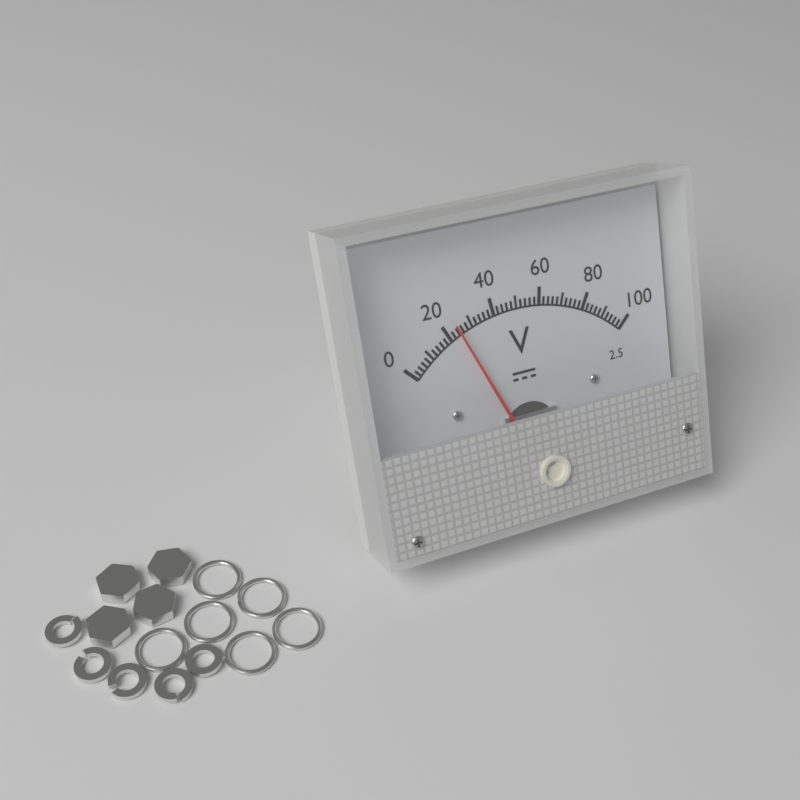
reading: 24 V
